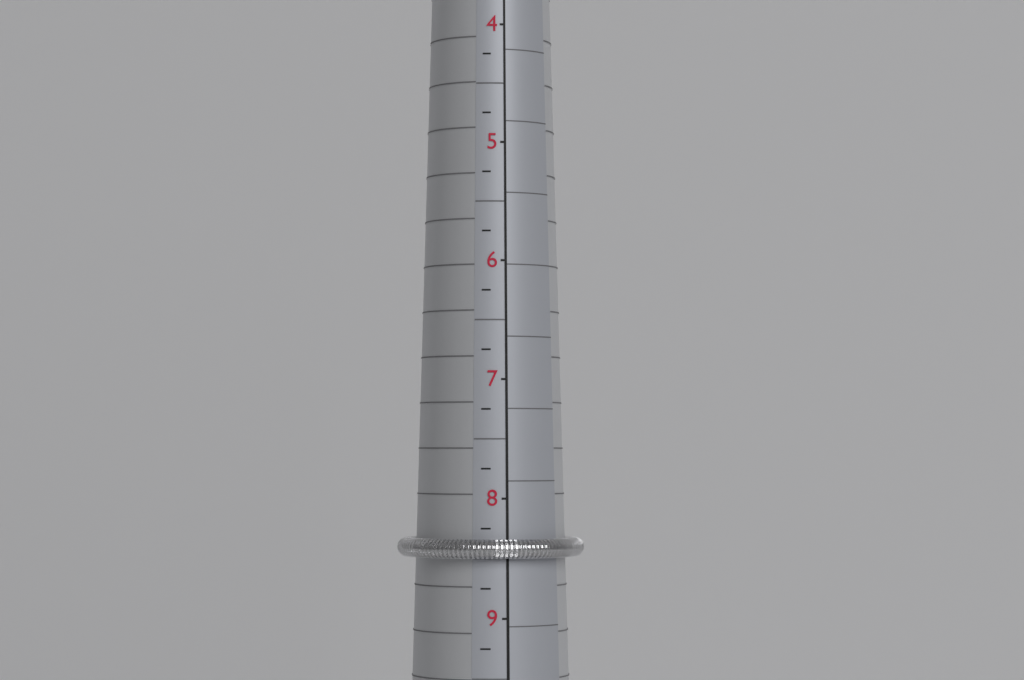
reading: 8.50 (no unit)
